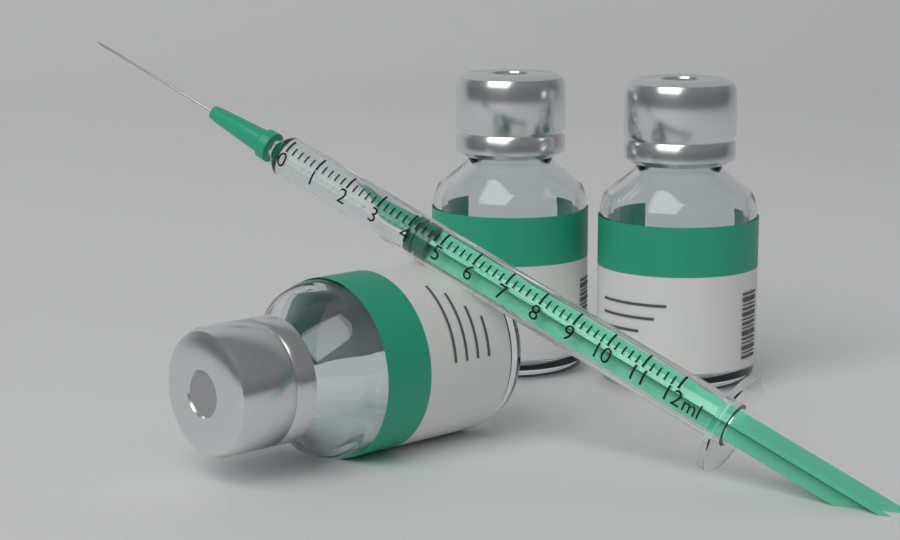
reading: 4.0 ml
